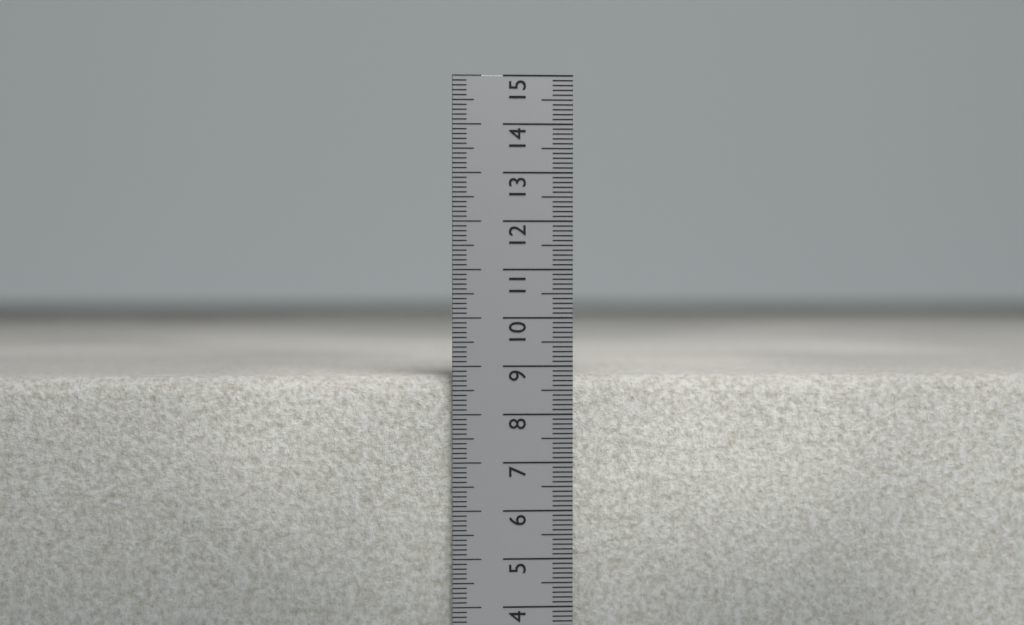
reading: 8.8 cm
